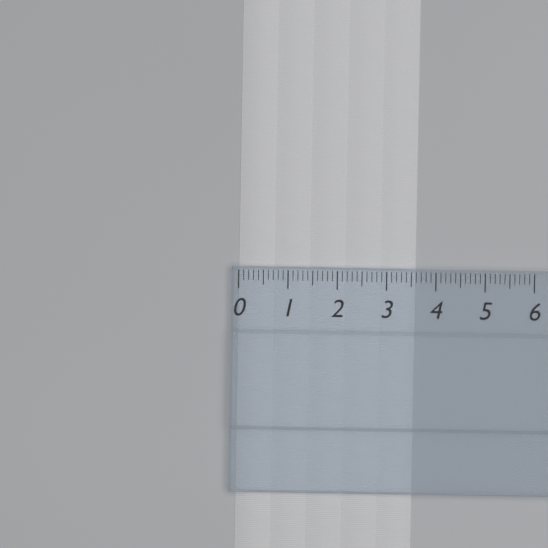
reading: 3.6 (no unit)
